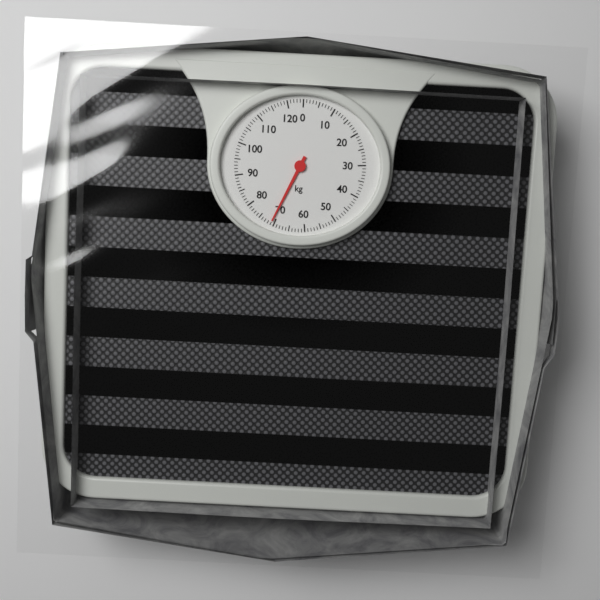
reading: 71 kg
